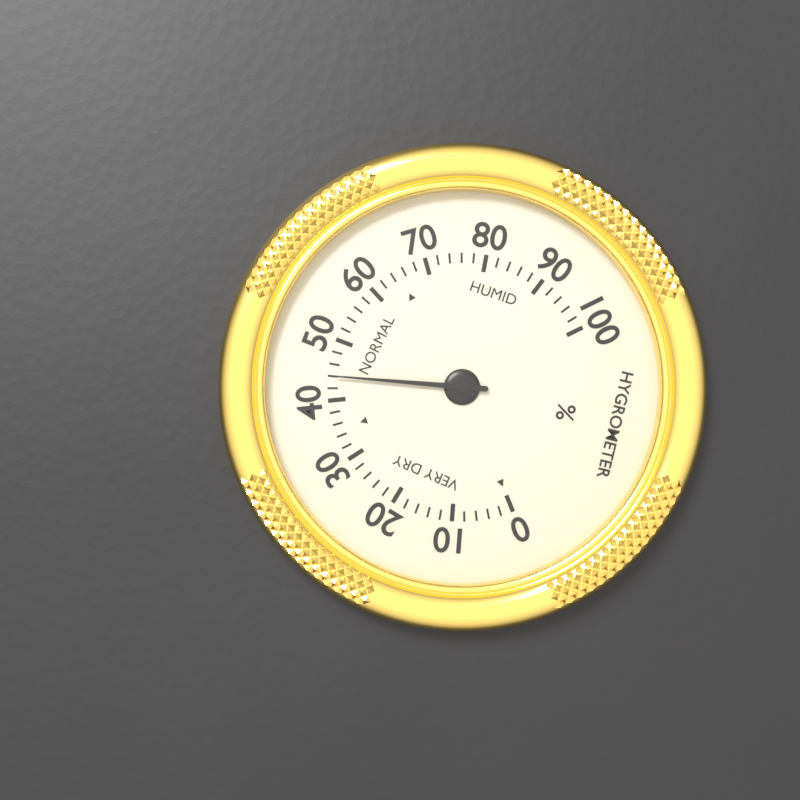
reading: 44 %
